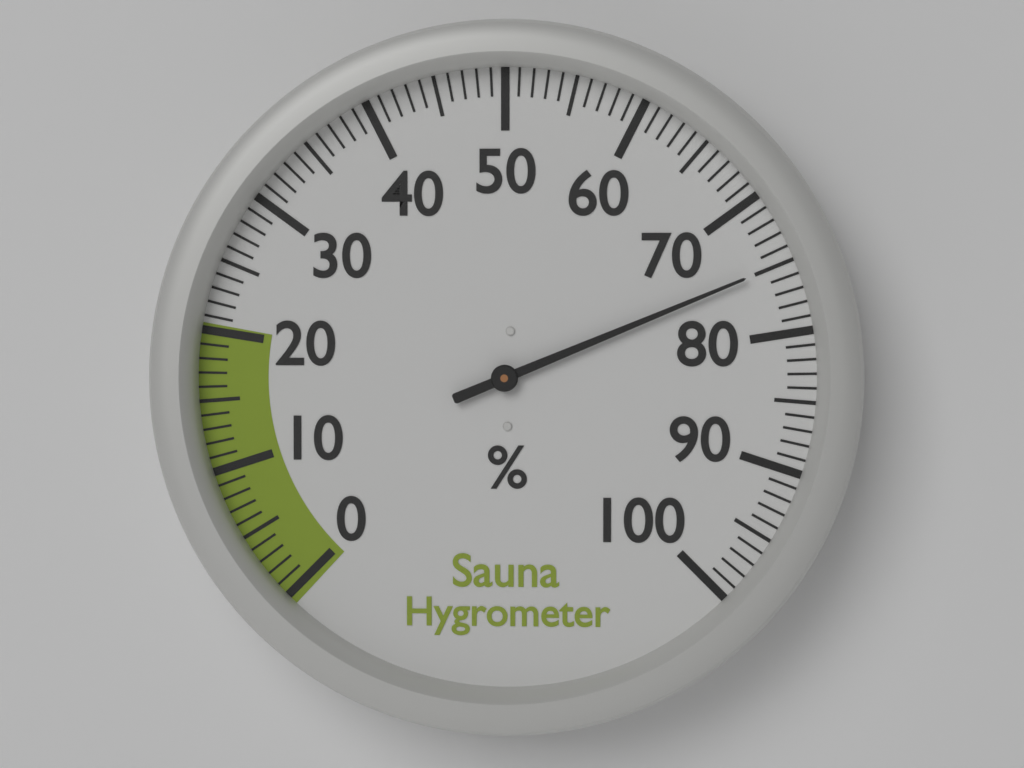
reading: 75 %
